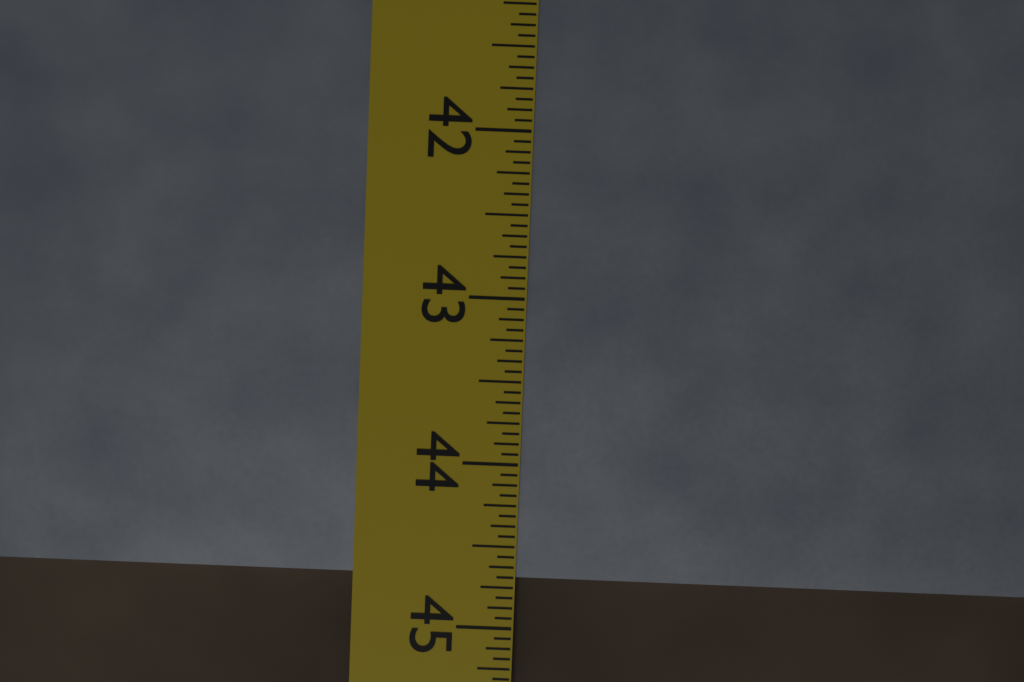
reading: 44.6875 in
